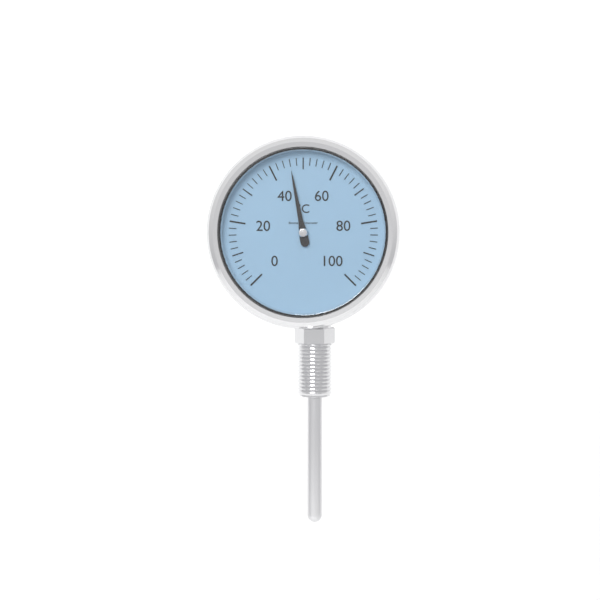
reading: 46 °C
